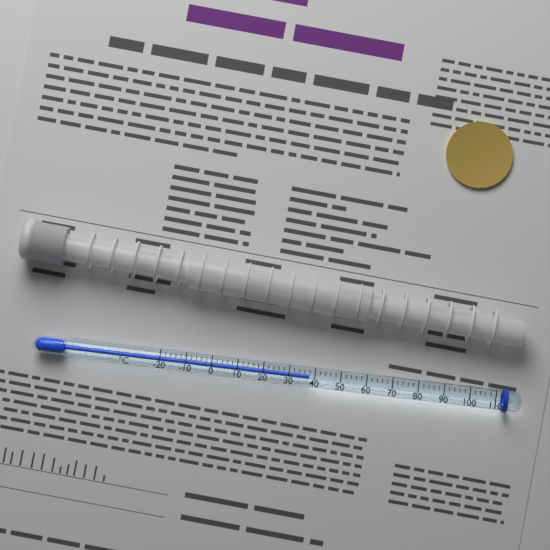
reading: 38 °C
